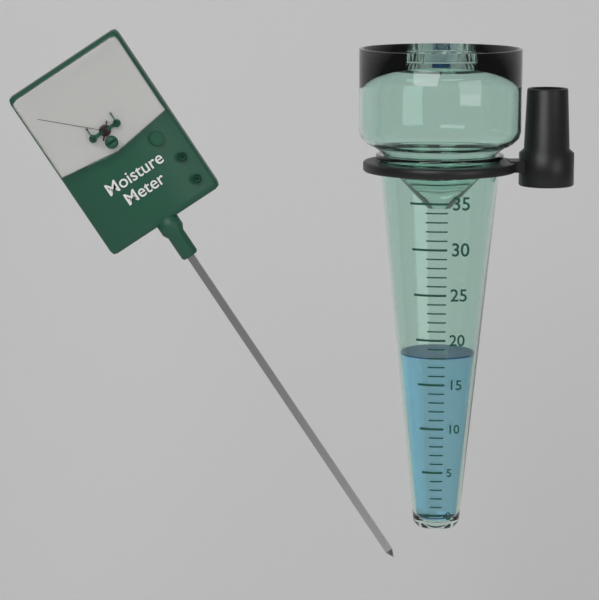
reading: 18 (no unit)
